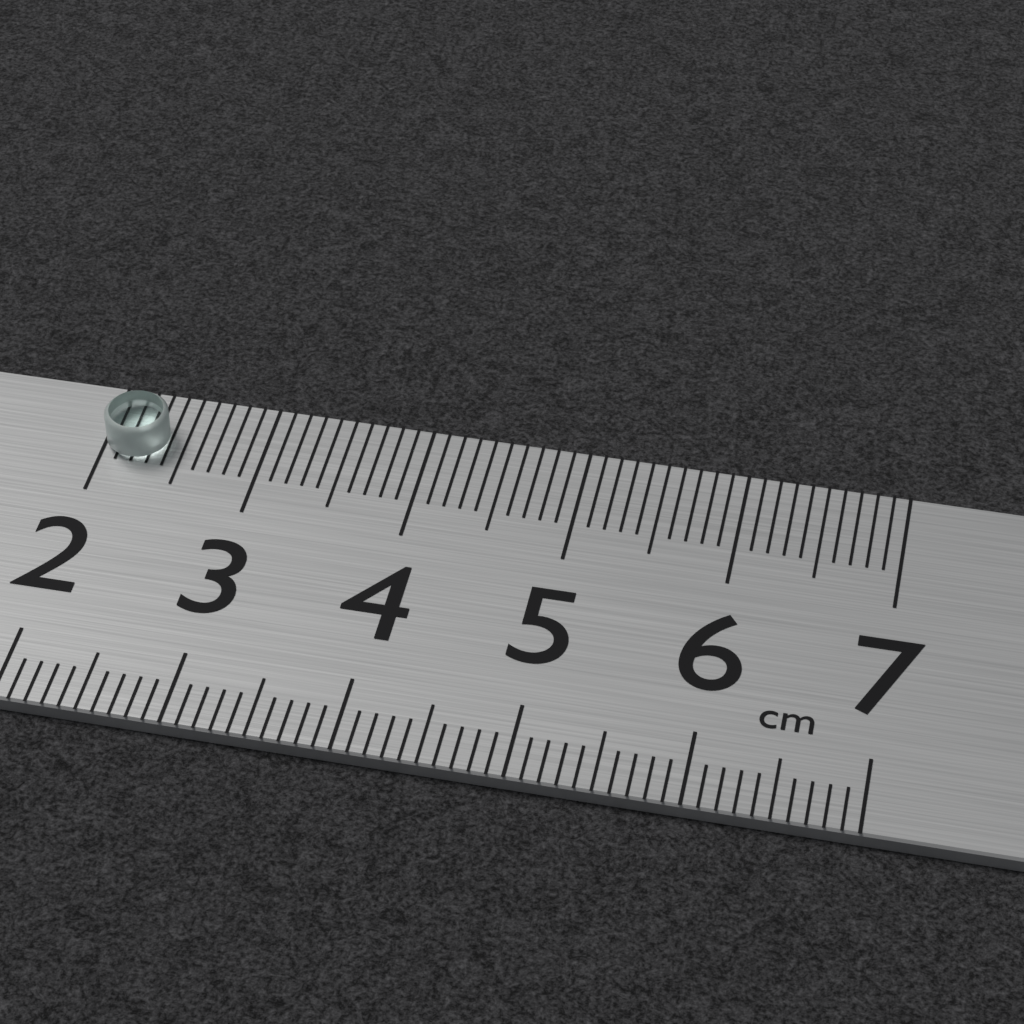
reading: 2.4 cm
